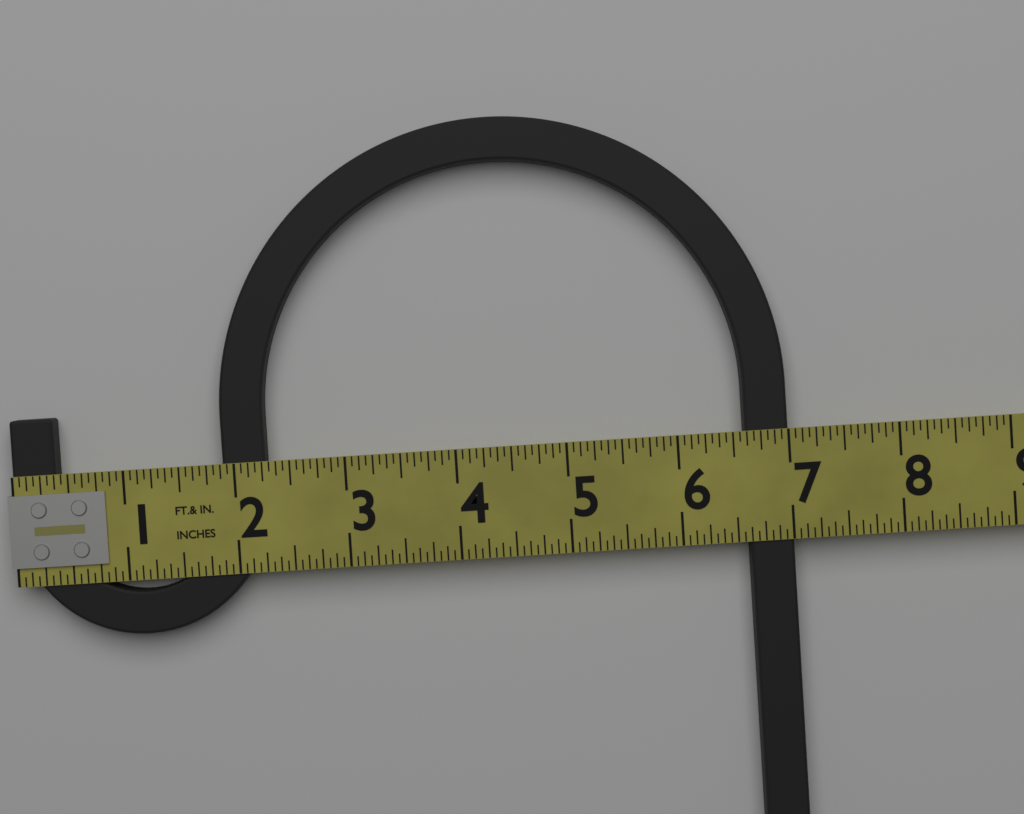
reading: 7.0000 in
